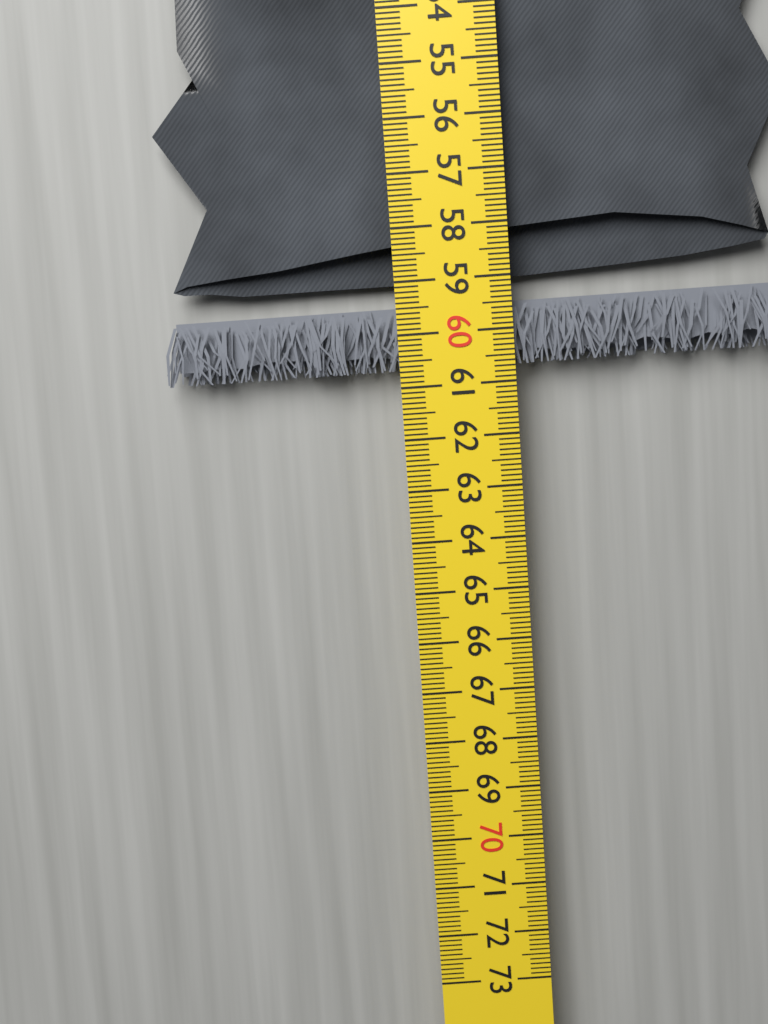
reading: 60.7 cm
